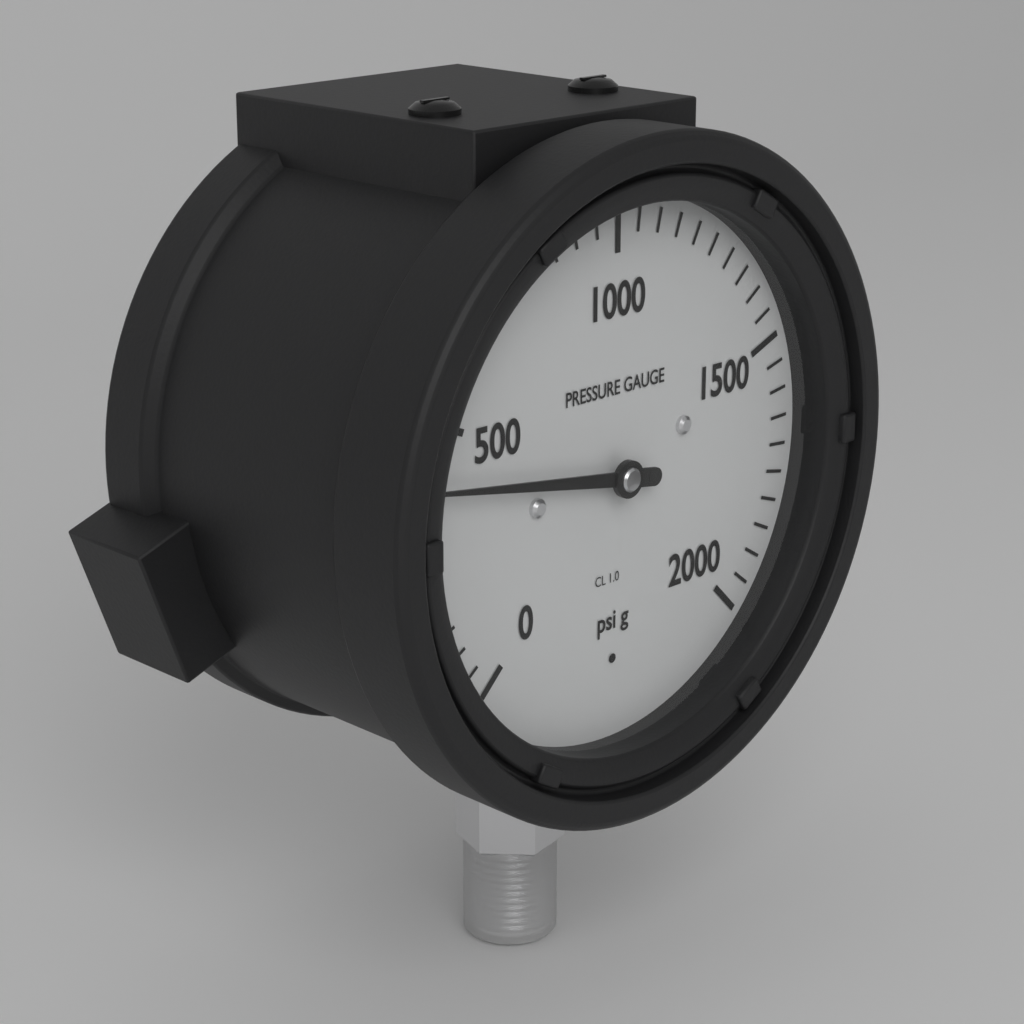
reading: 400 psi
